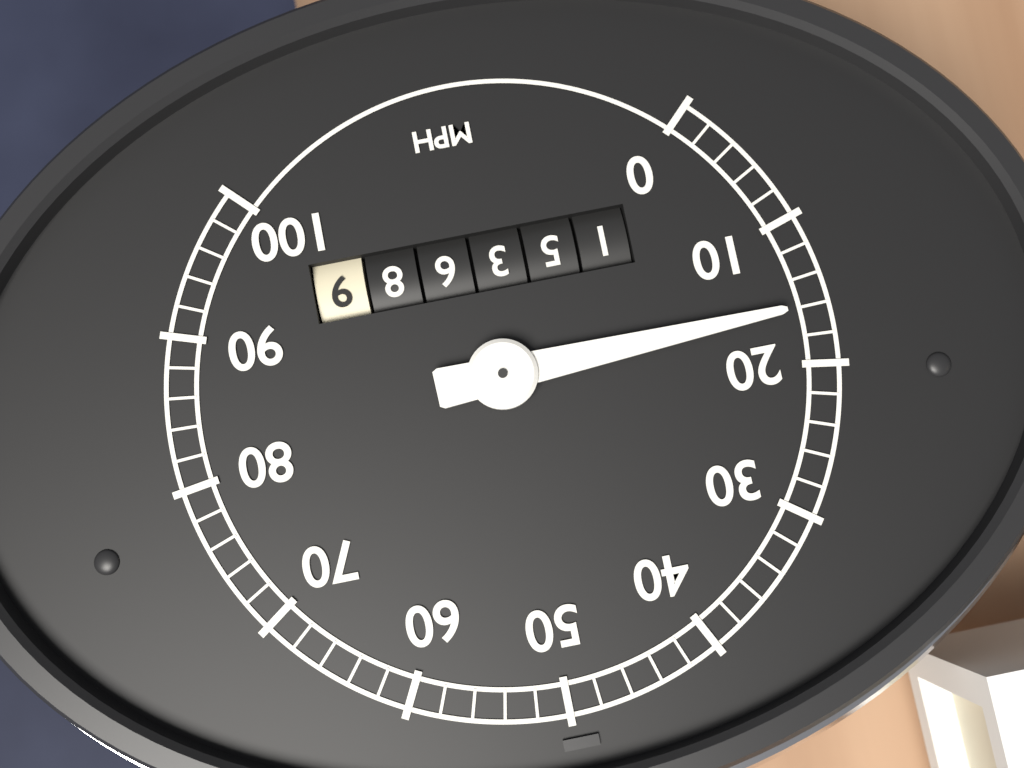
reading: 16 mph
